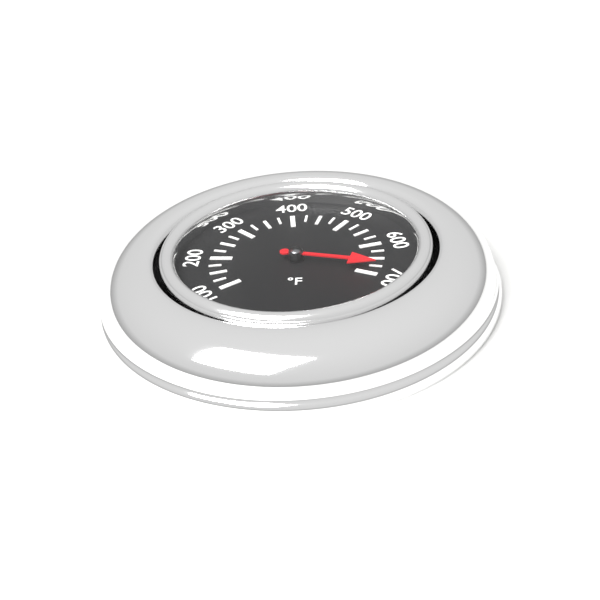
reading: 675 °F
